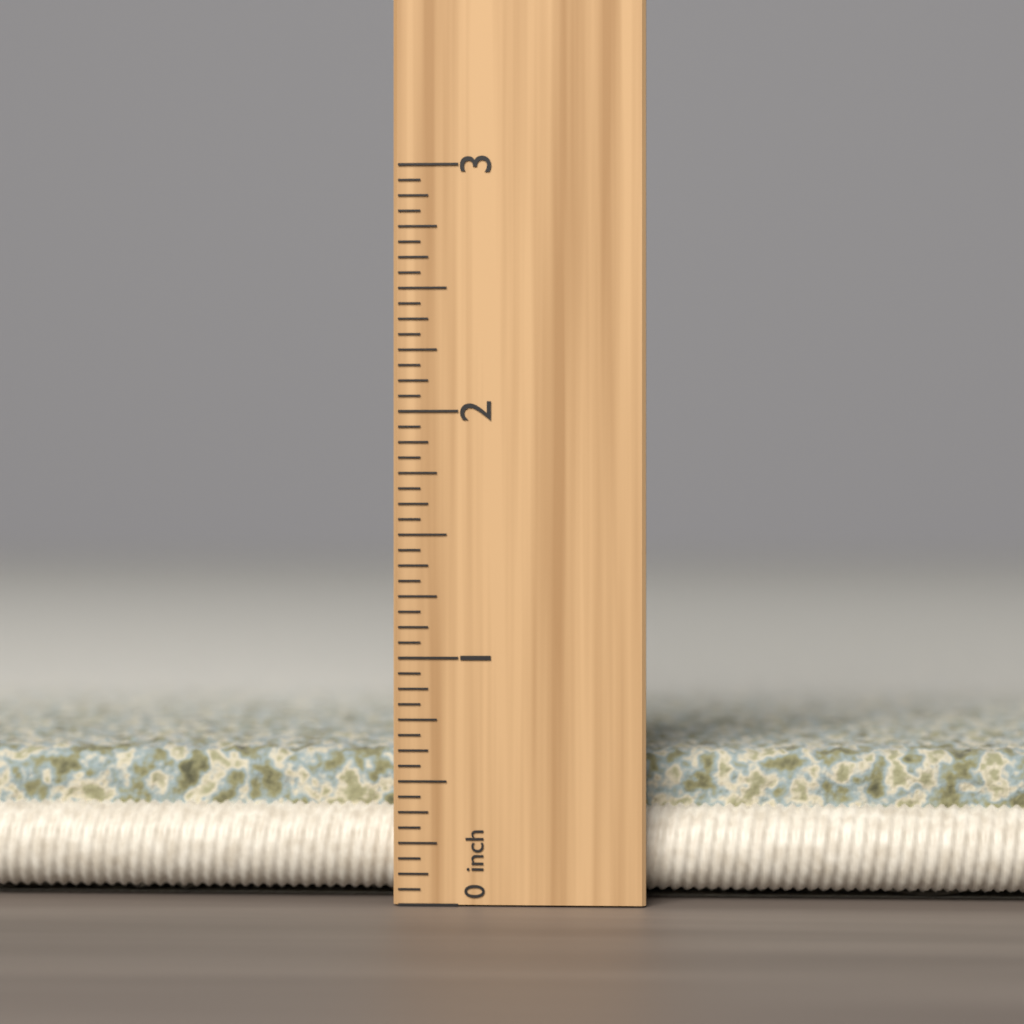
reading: 0.6250 inch
